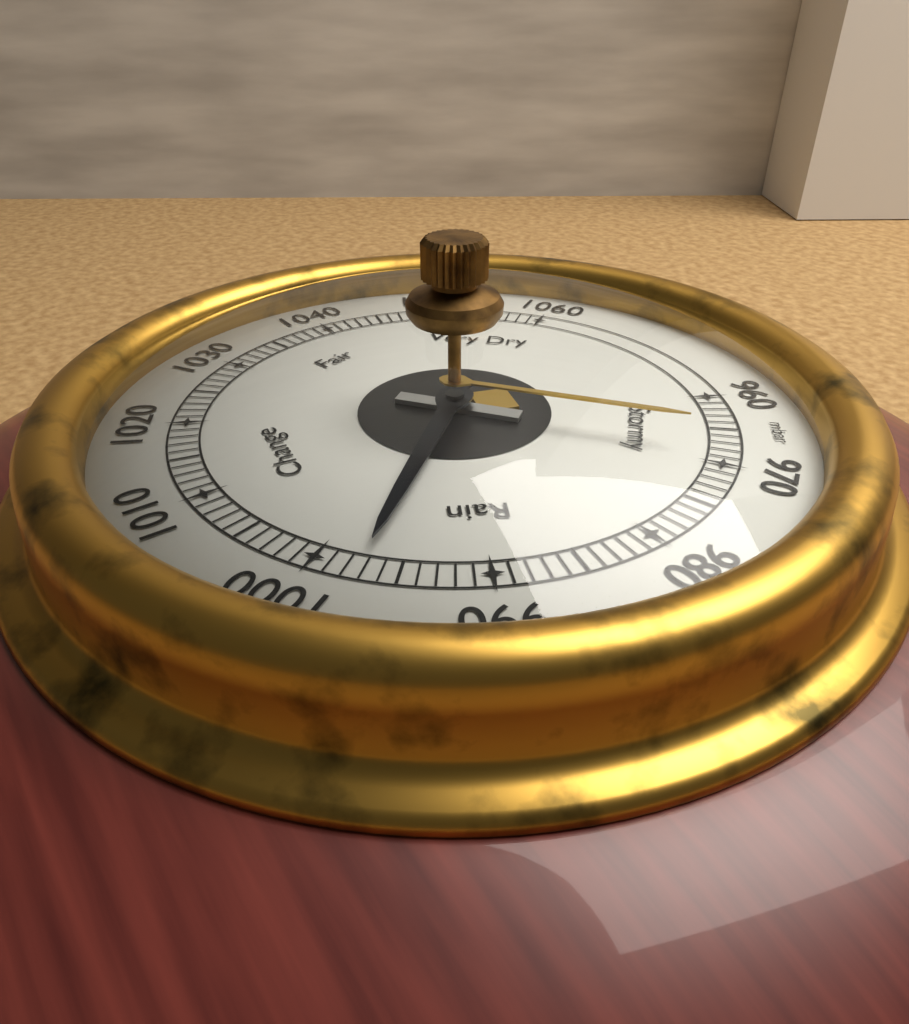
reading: 997 mbar
